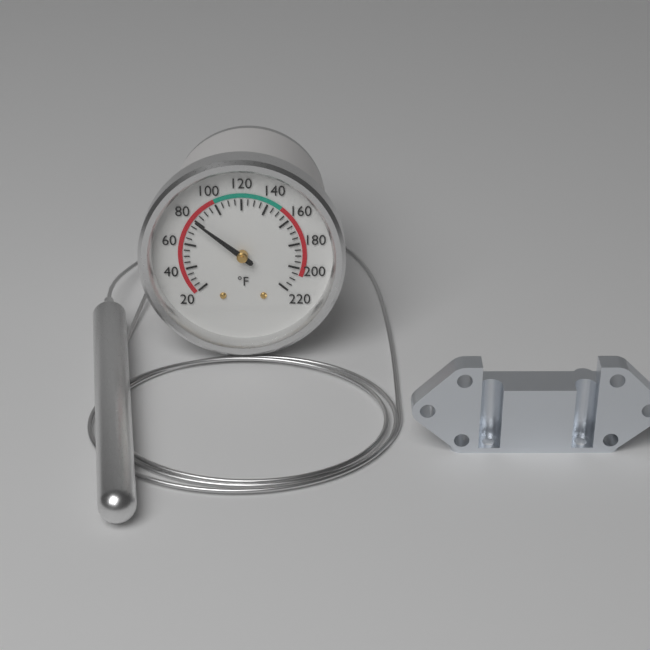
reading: 80 °F
